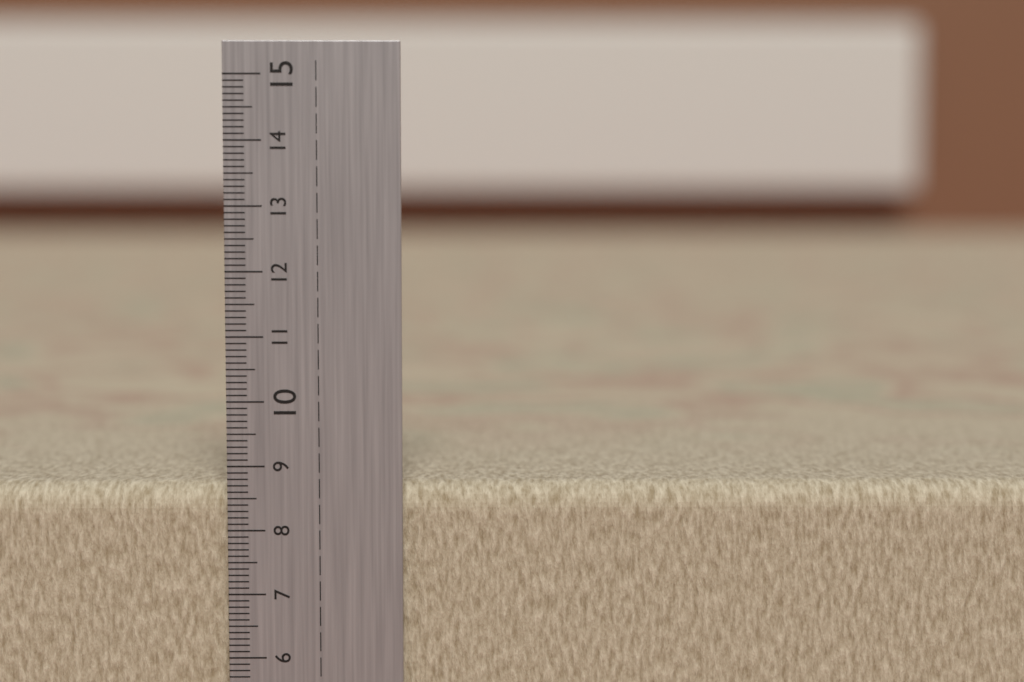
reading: 8.7 cm
